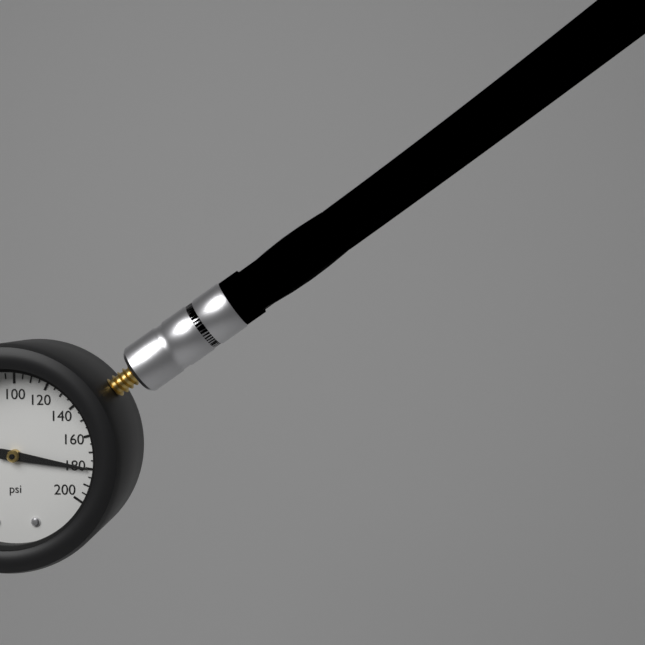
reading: 180 psi
